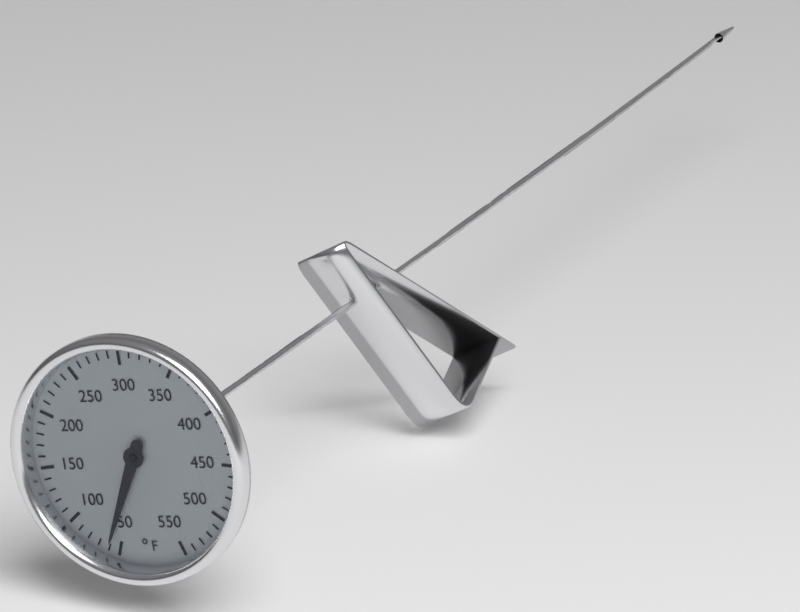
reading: 60 °F
